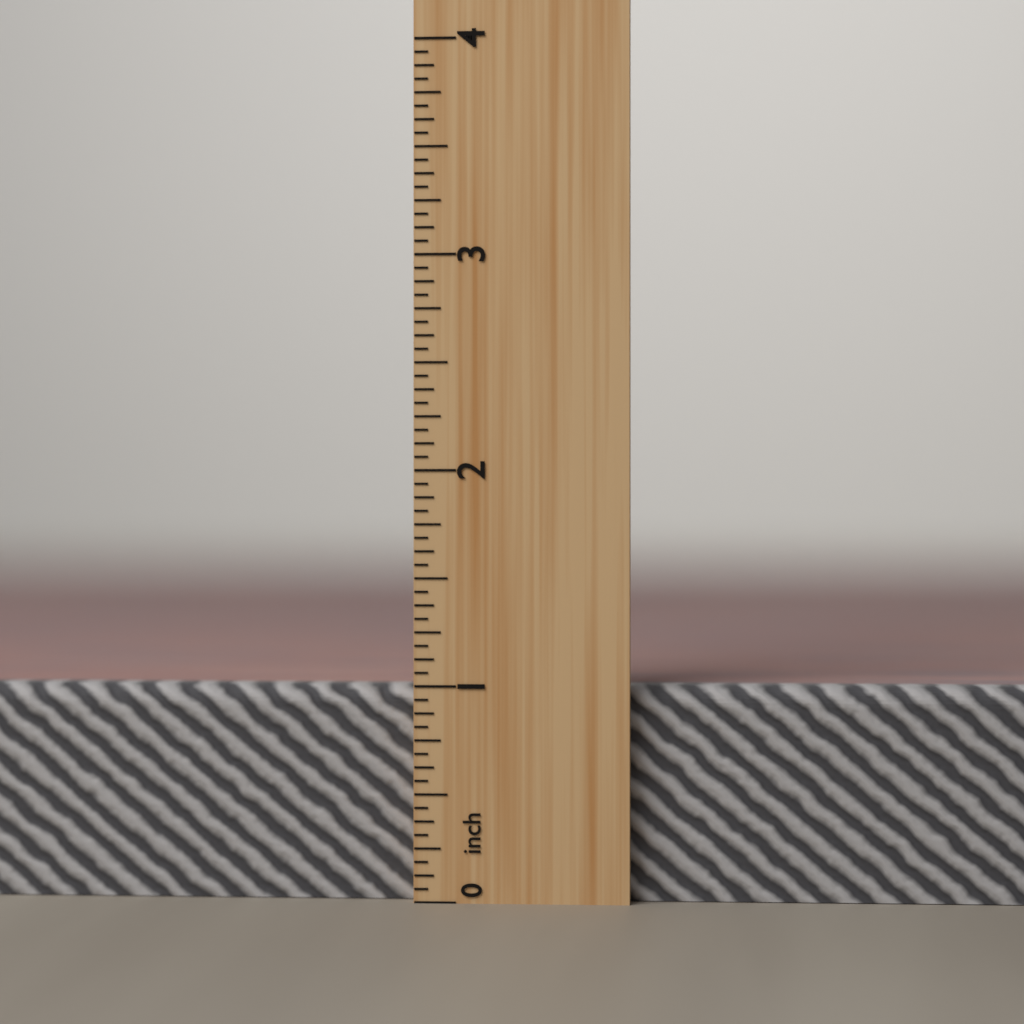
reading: 1.0000 inch
